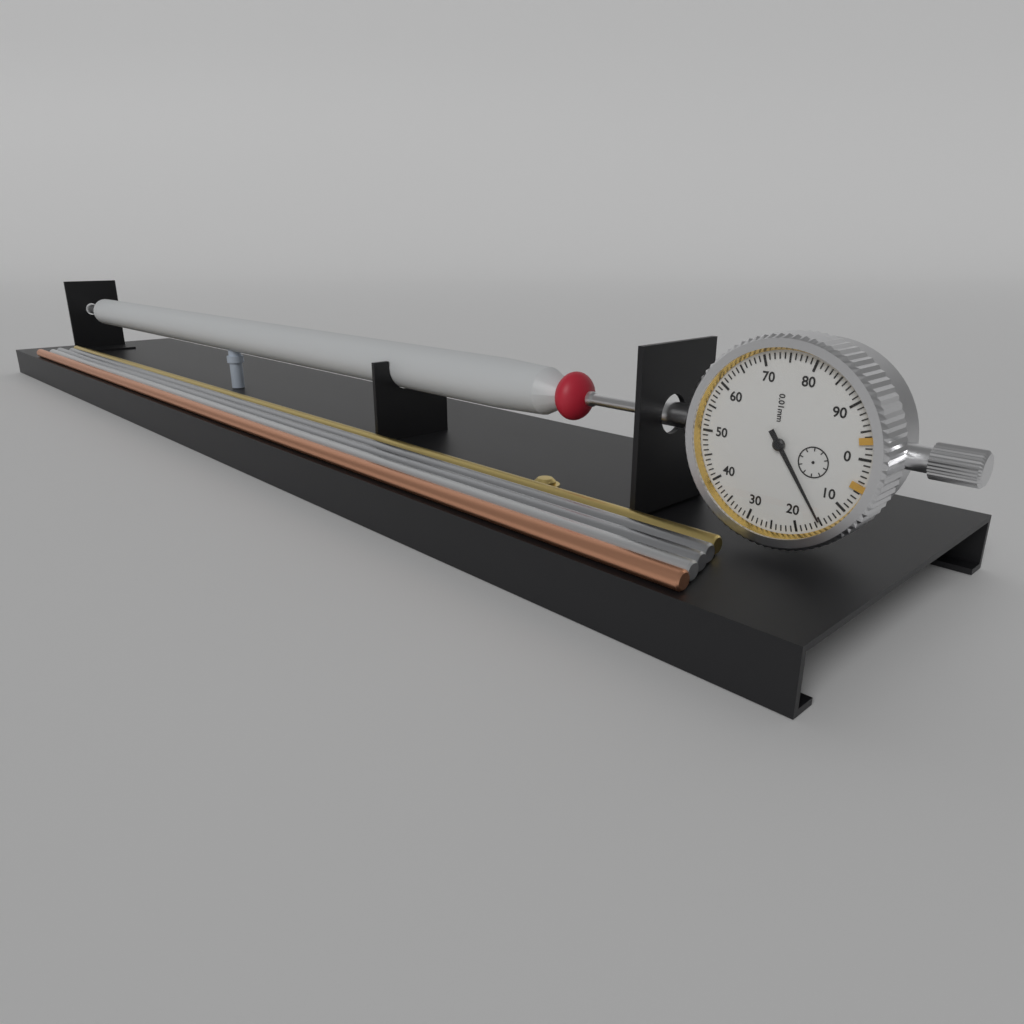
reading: 0.15 mm
